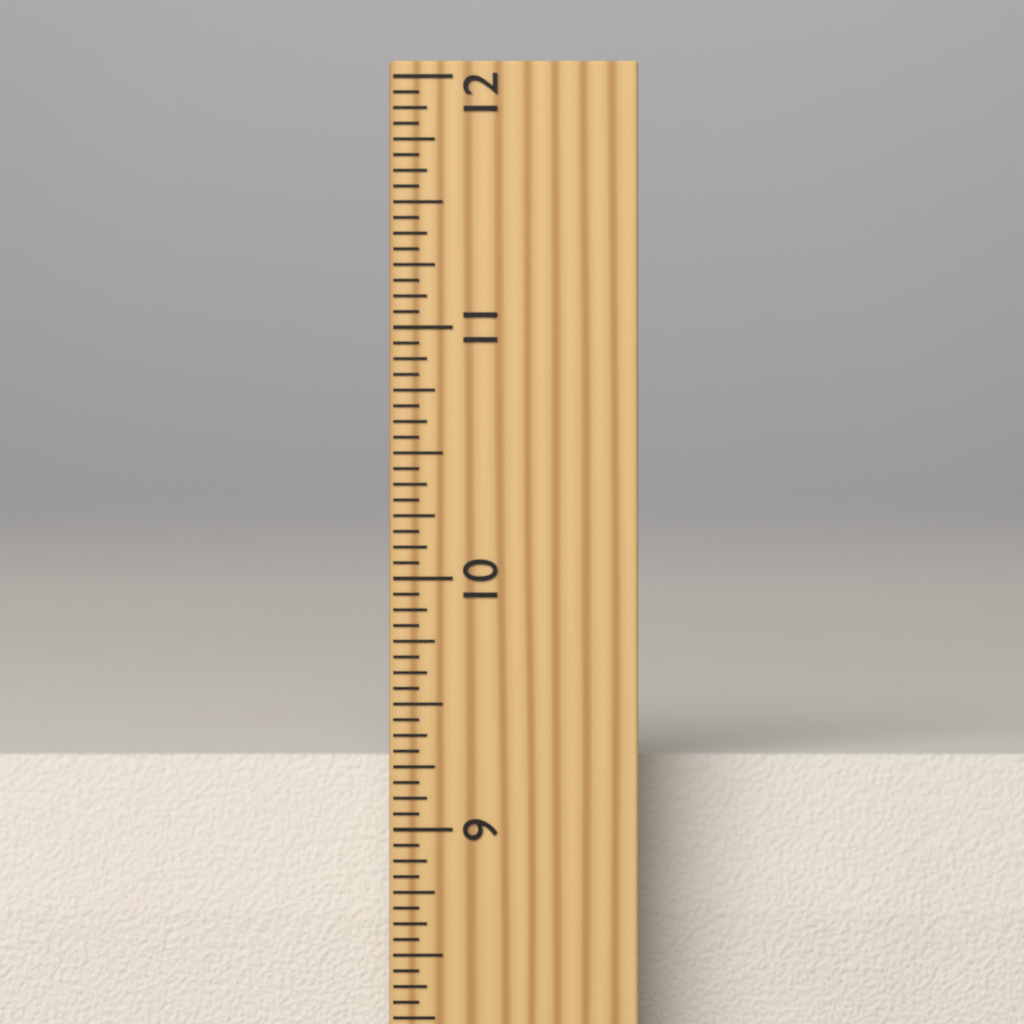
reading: 9.2500 inch
